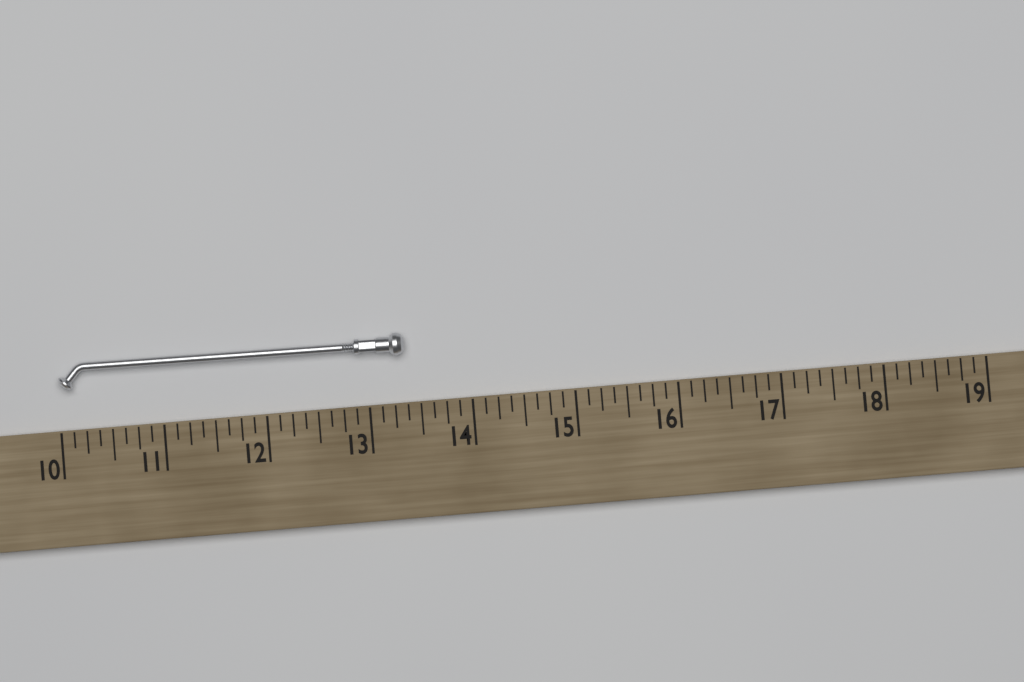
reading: 13.375 (no unit)
